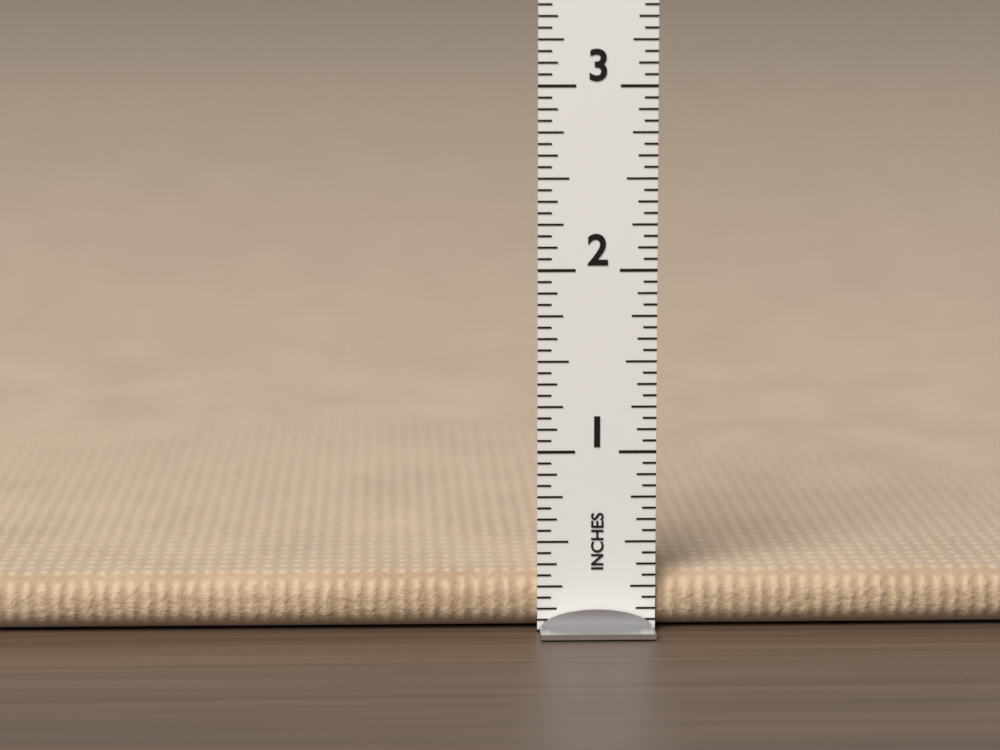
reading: 0.3125 in
